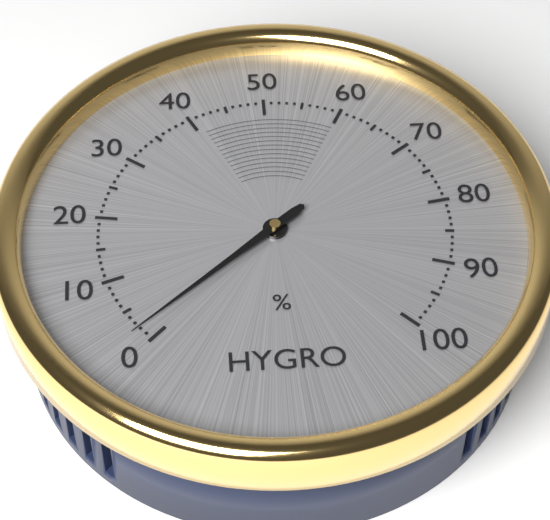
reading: 2 %
